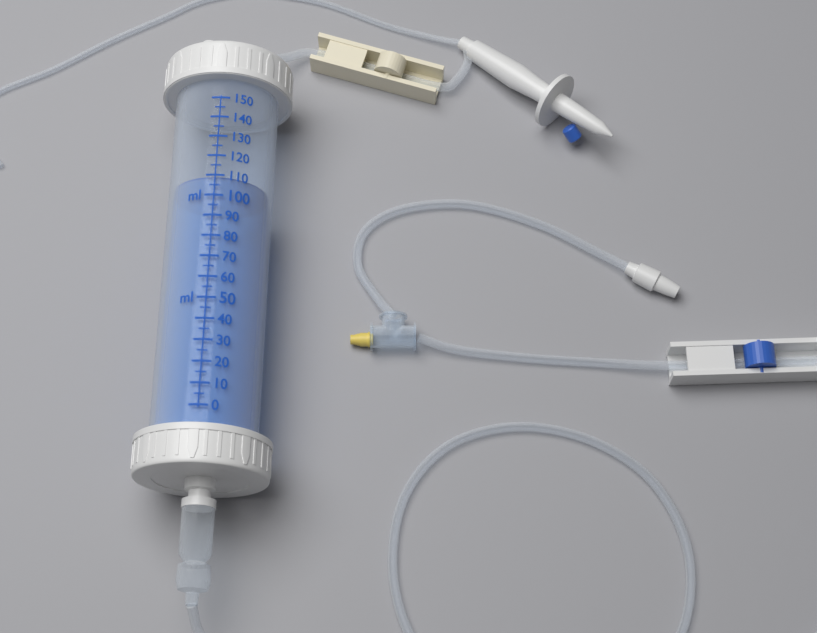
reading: 110 ml
